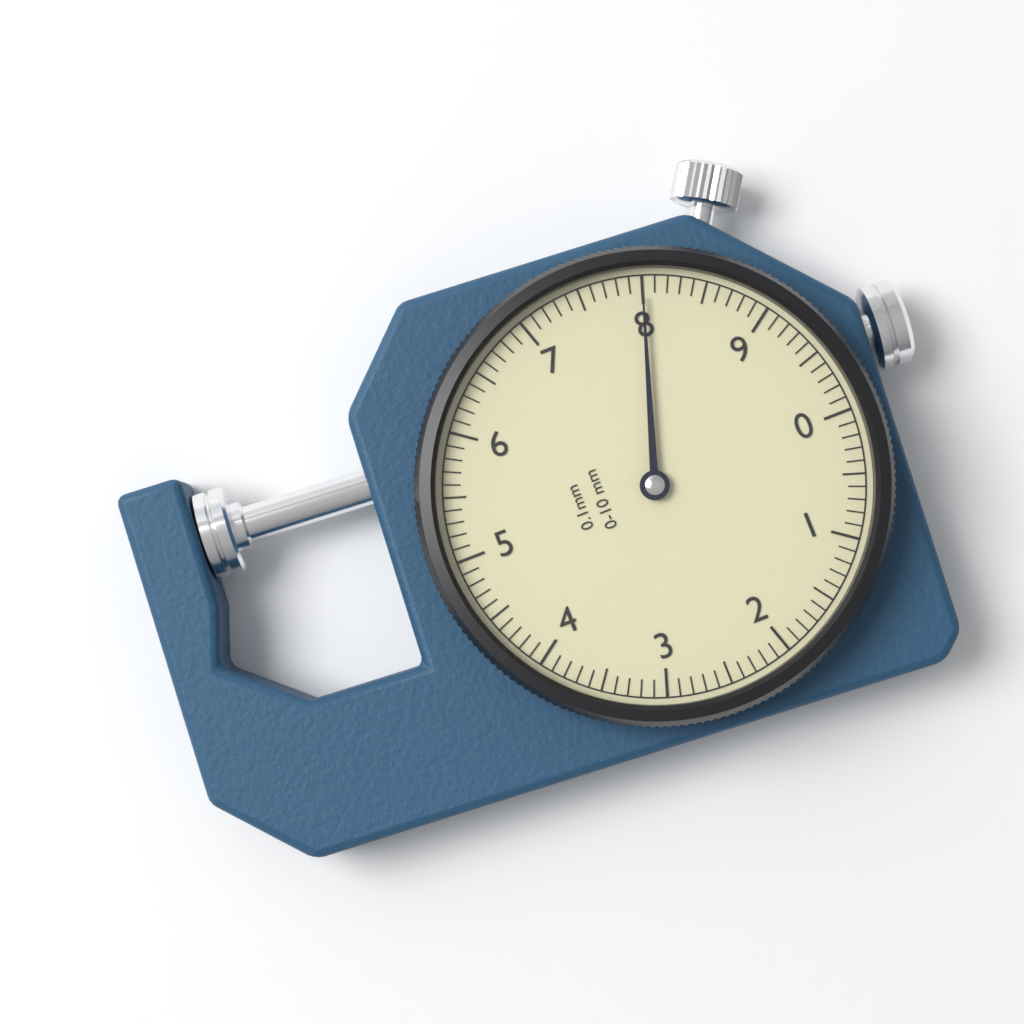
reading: 8.0 mm
